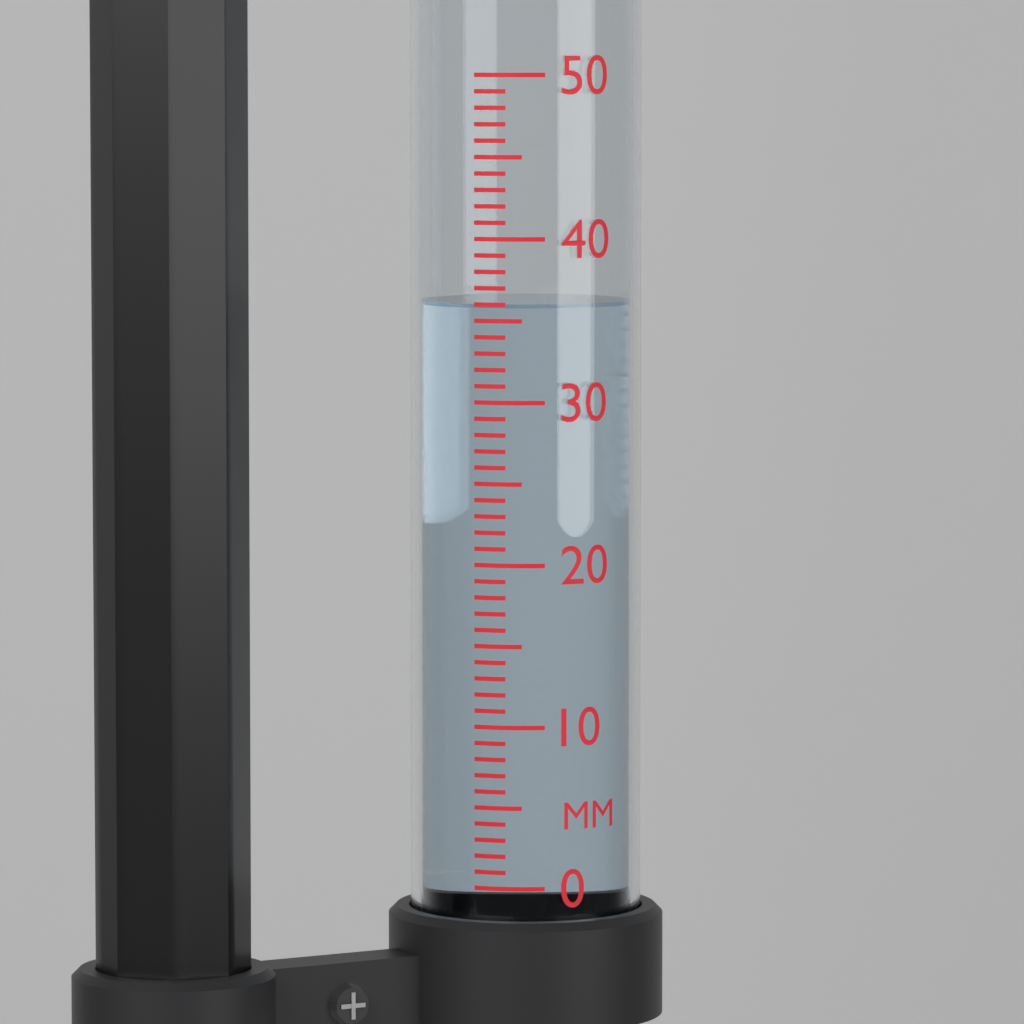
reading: 36 mm
